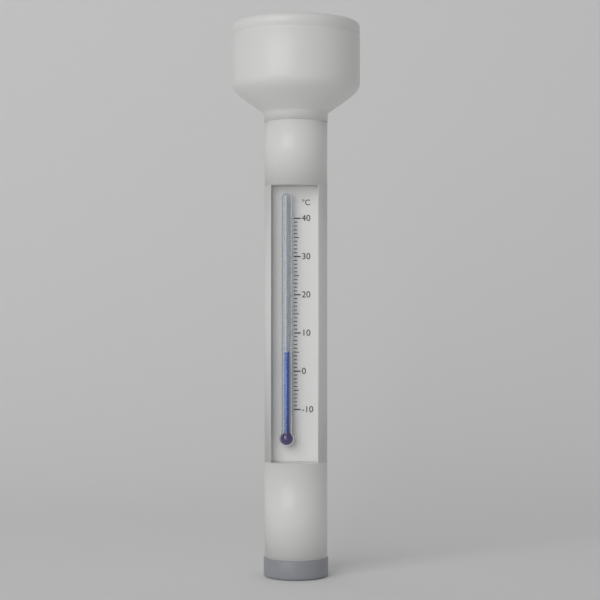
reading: 5 °C
